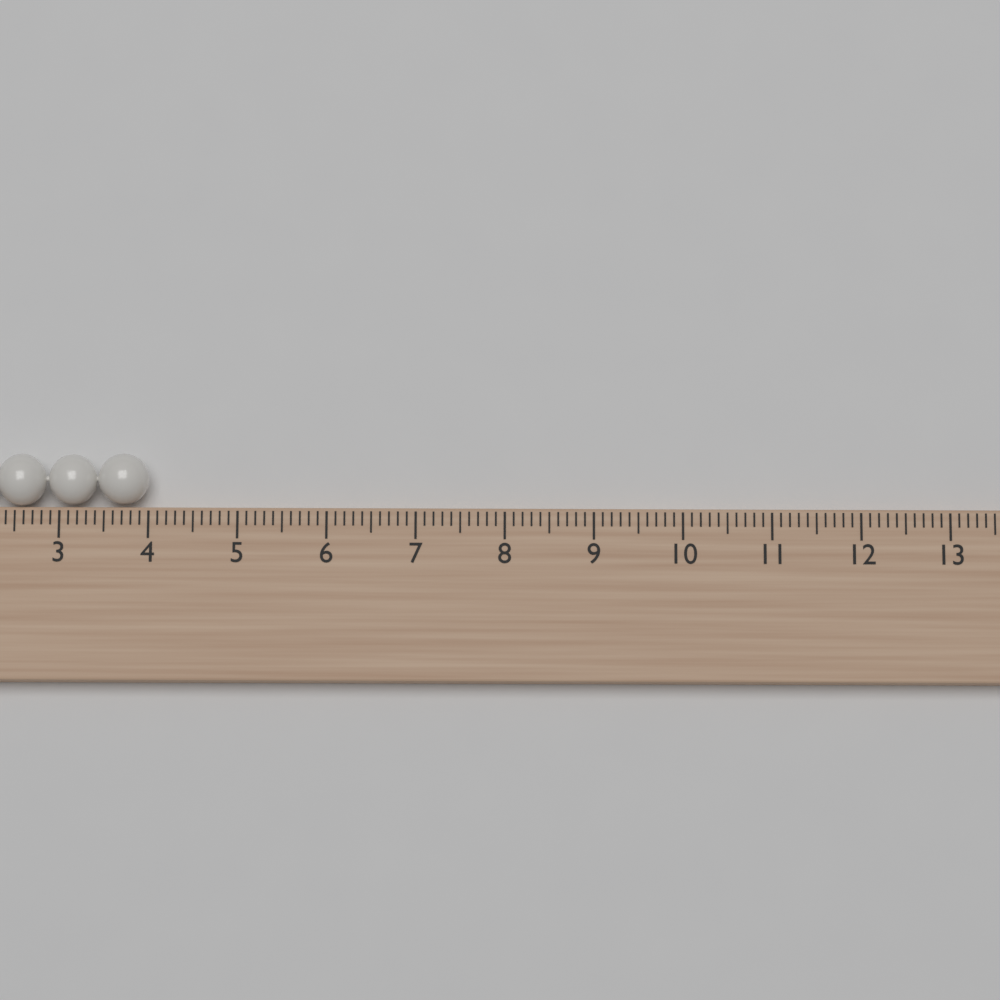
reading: 4.0 cm
